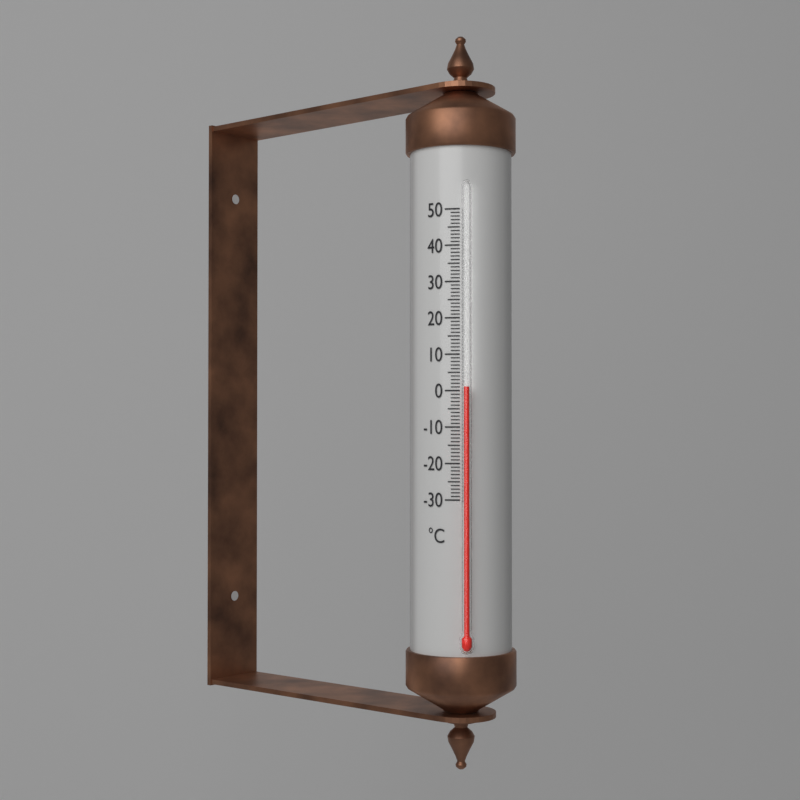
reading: 1 °C
